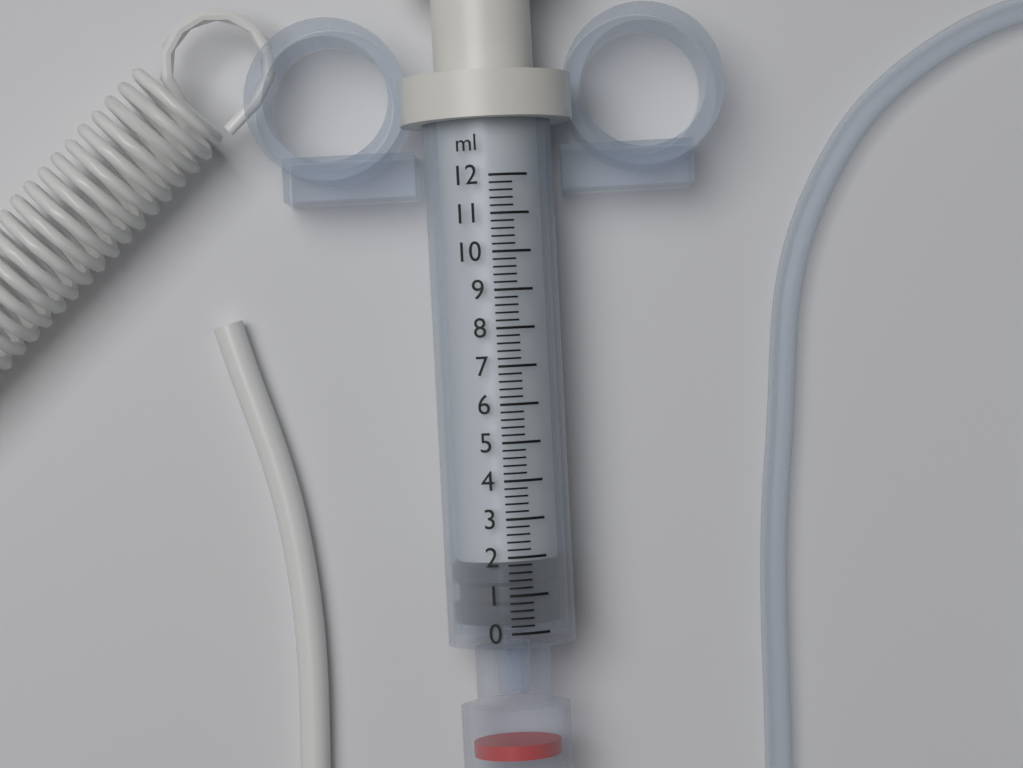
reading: 0.2 ml
